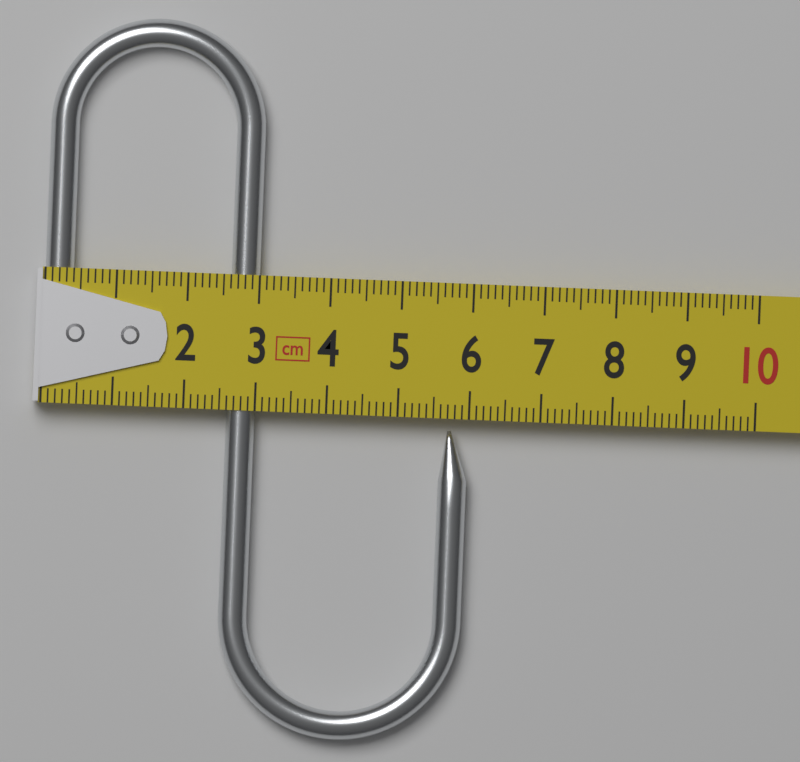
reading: 6.0 cm
